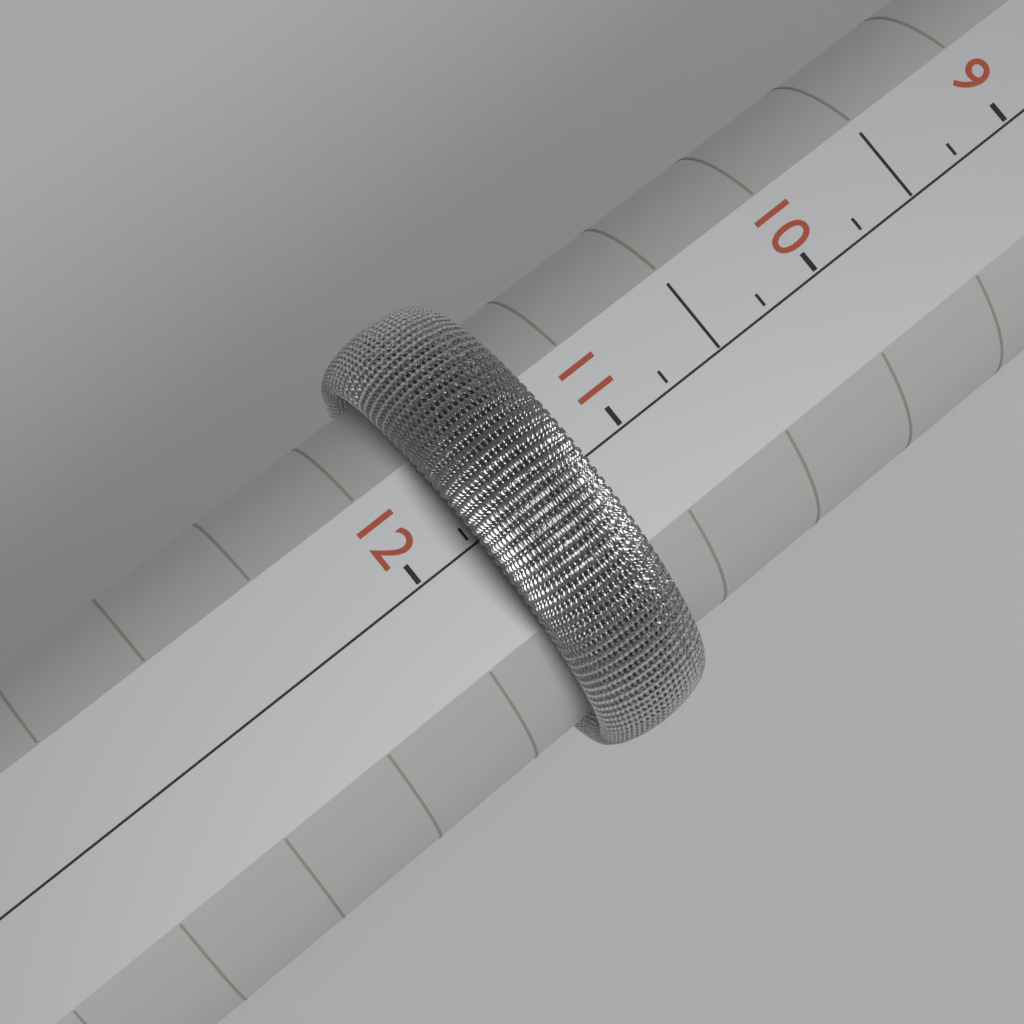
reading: 11.75 (no unit)
